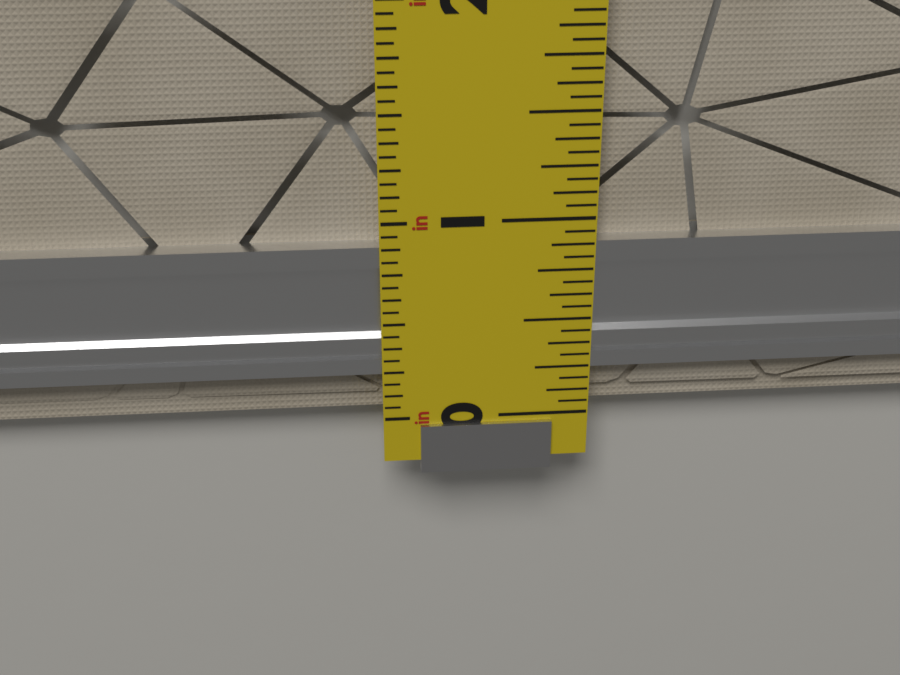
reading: 0.8750 in
